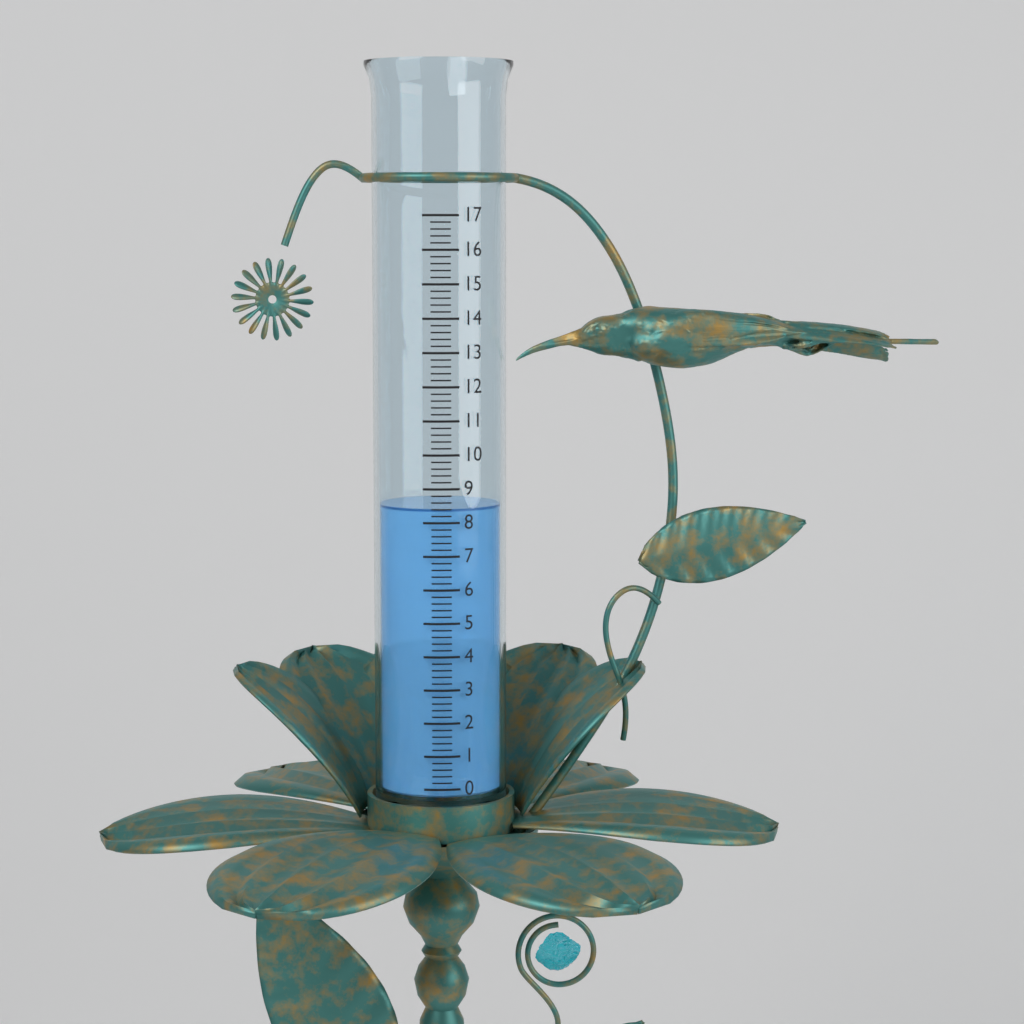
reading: 8.4 (no unit)
